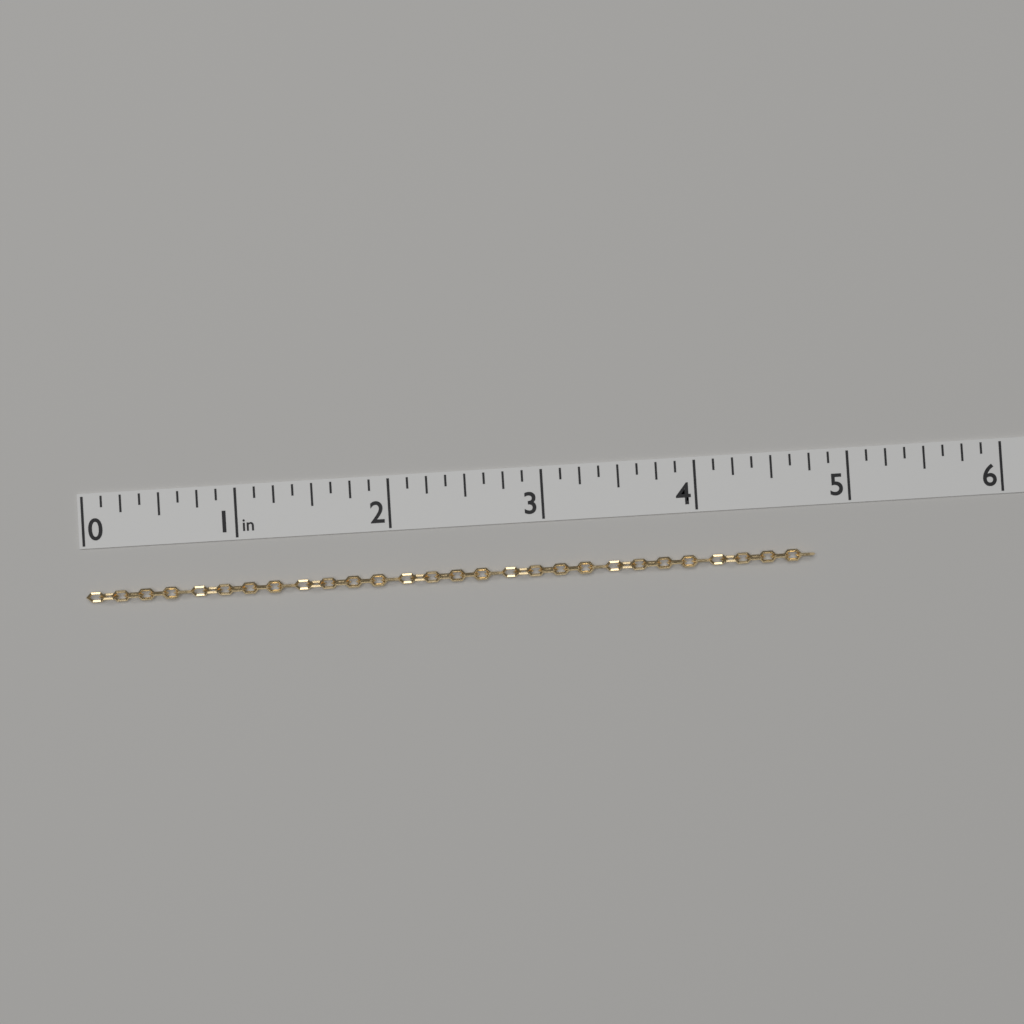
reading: 4.750 in
